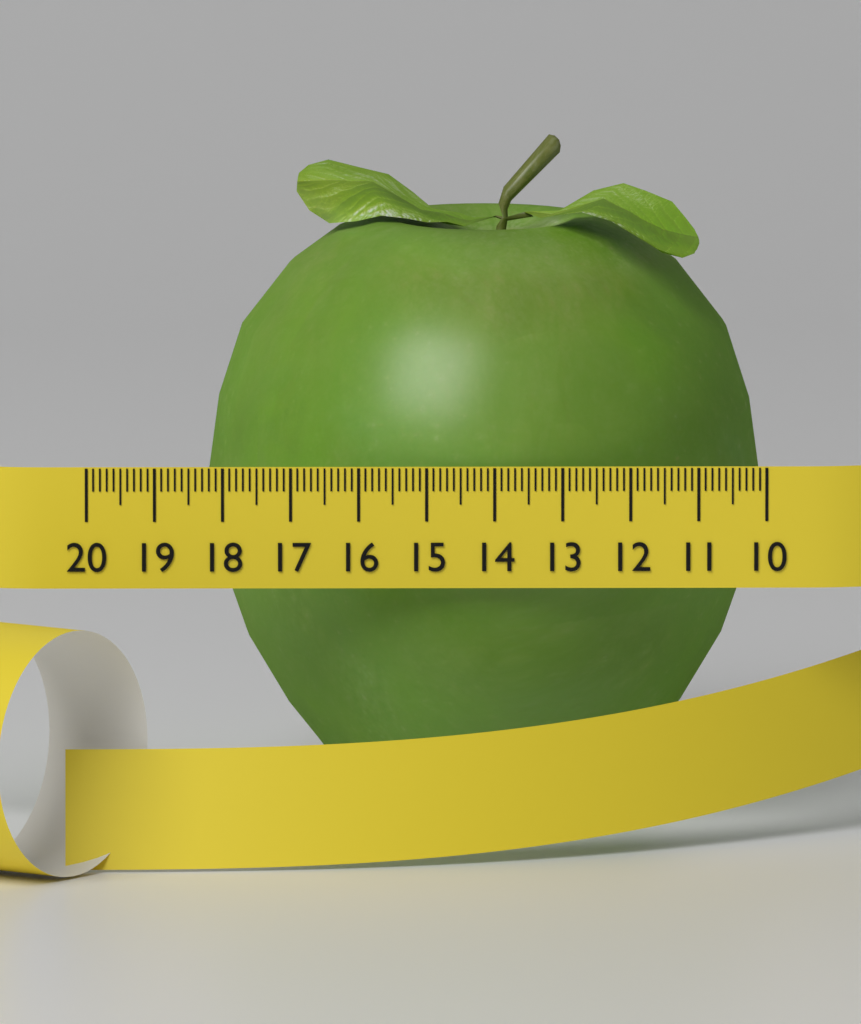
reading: 18.2 (no unit)
